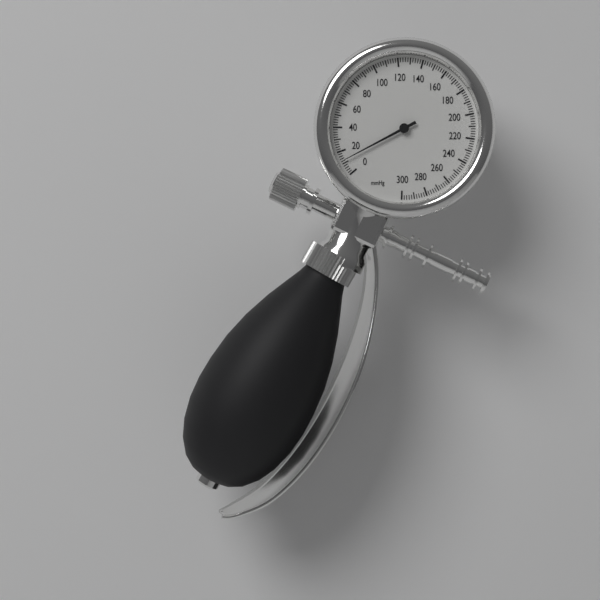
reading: 12 mmHg
